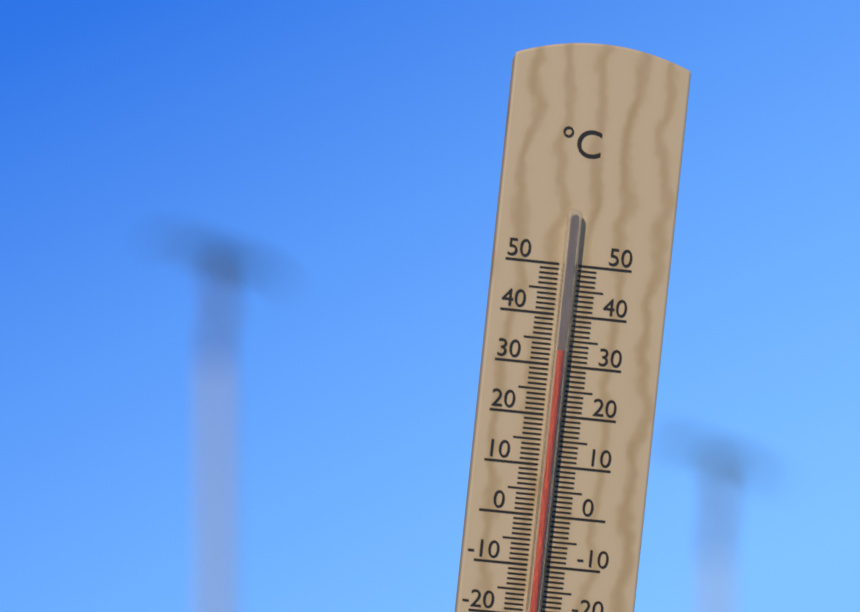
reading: 33 °C
